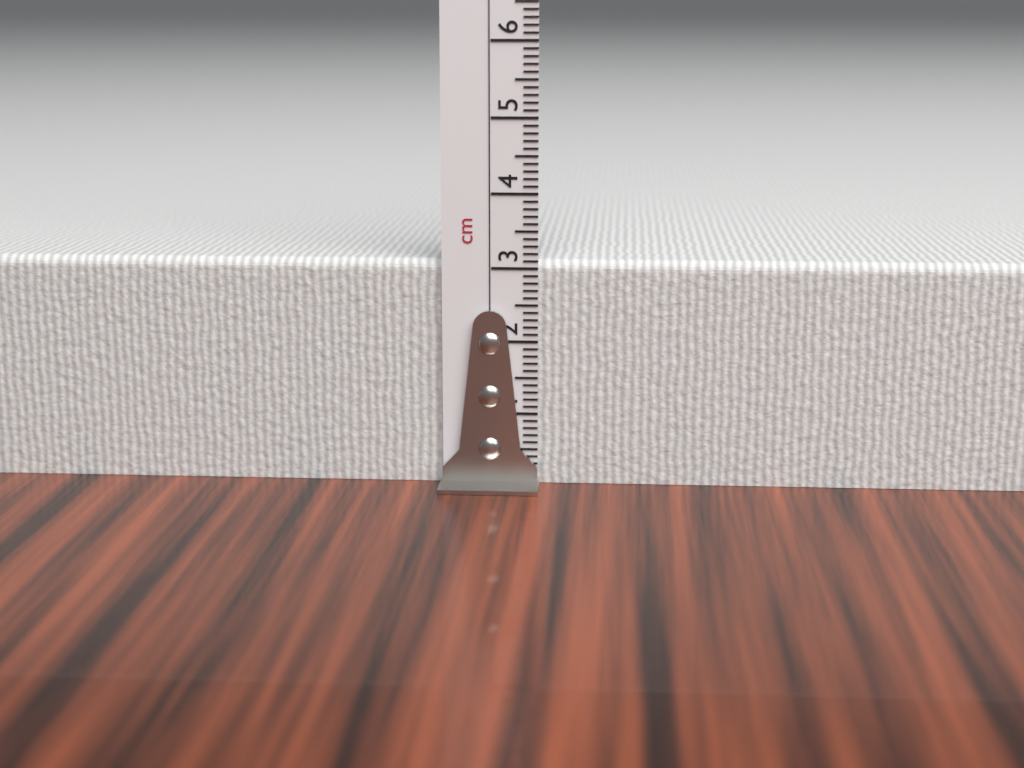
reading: 3.1 cm
